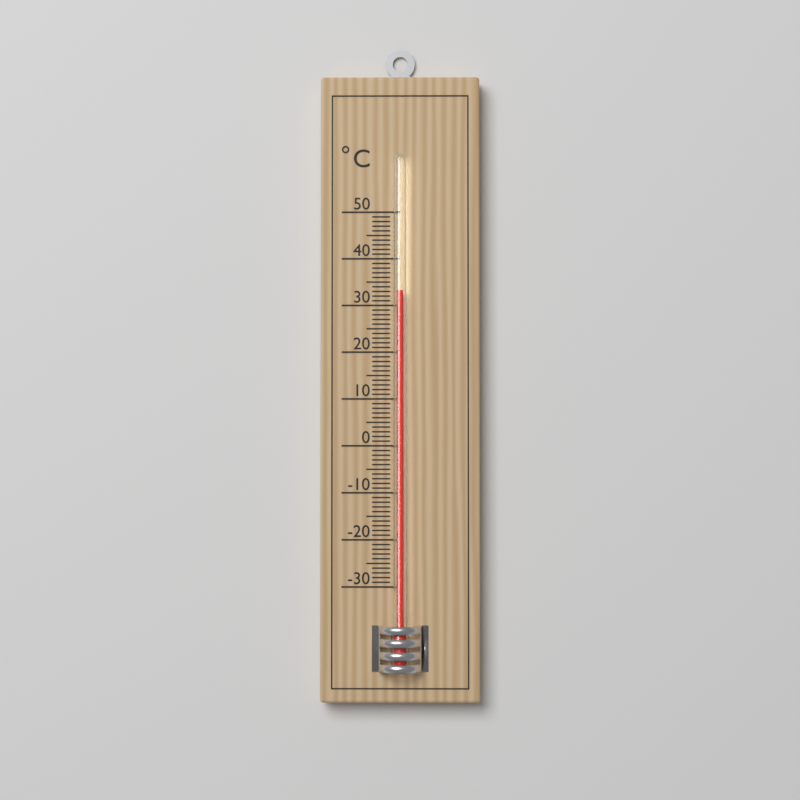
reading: 33 °C
